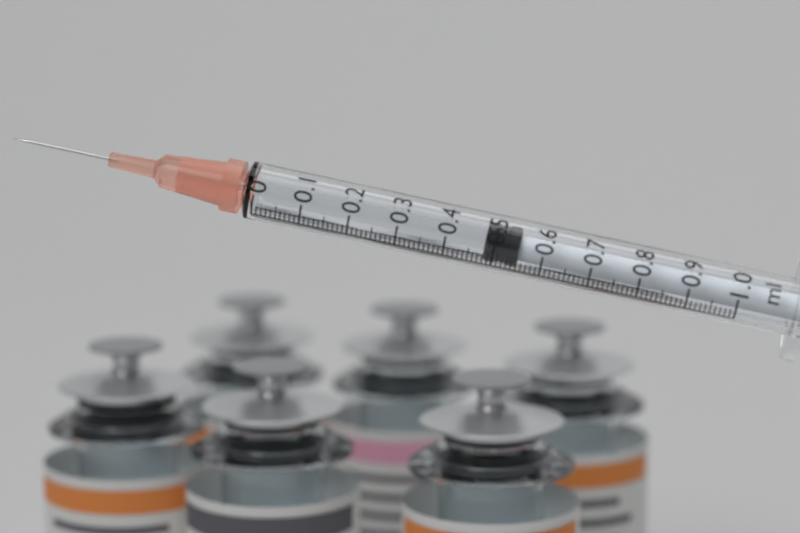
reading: 0.48 ml
